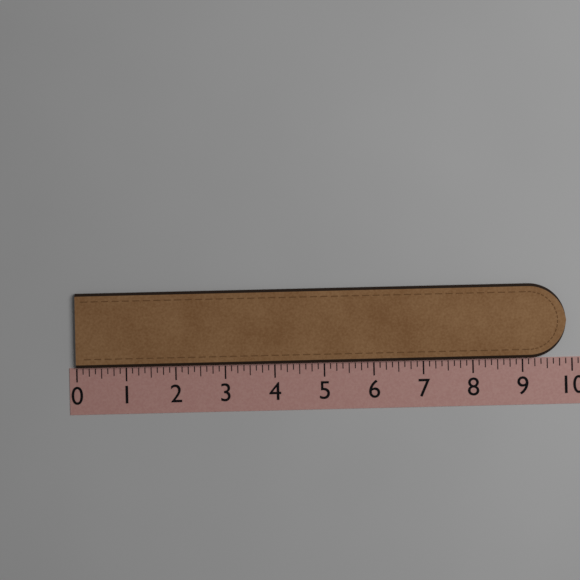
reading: 9.875 (no unit)
